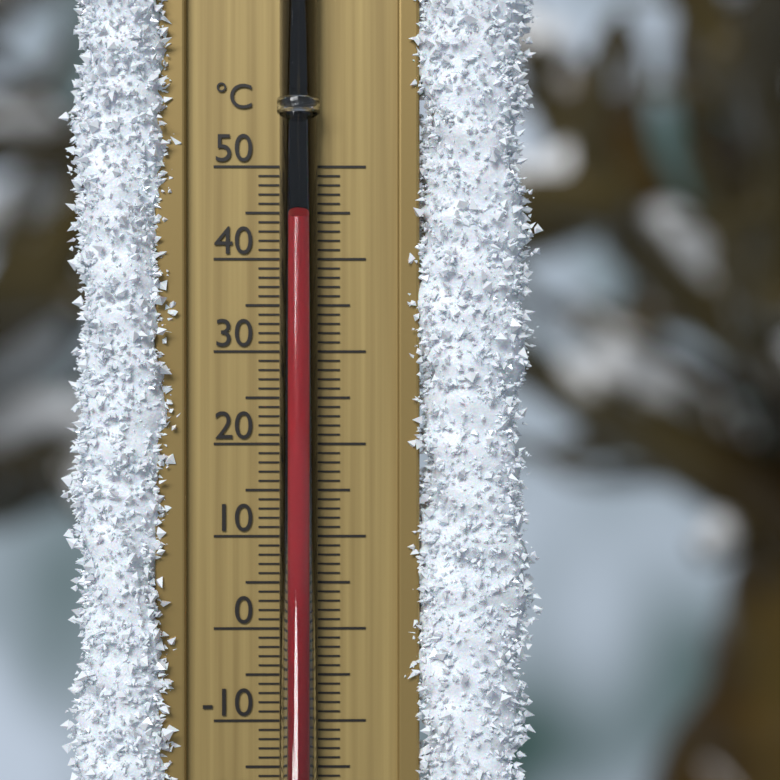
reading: 44 °C
